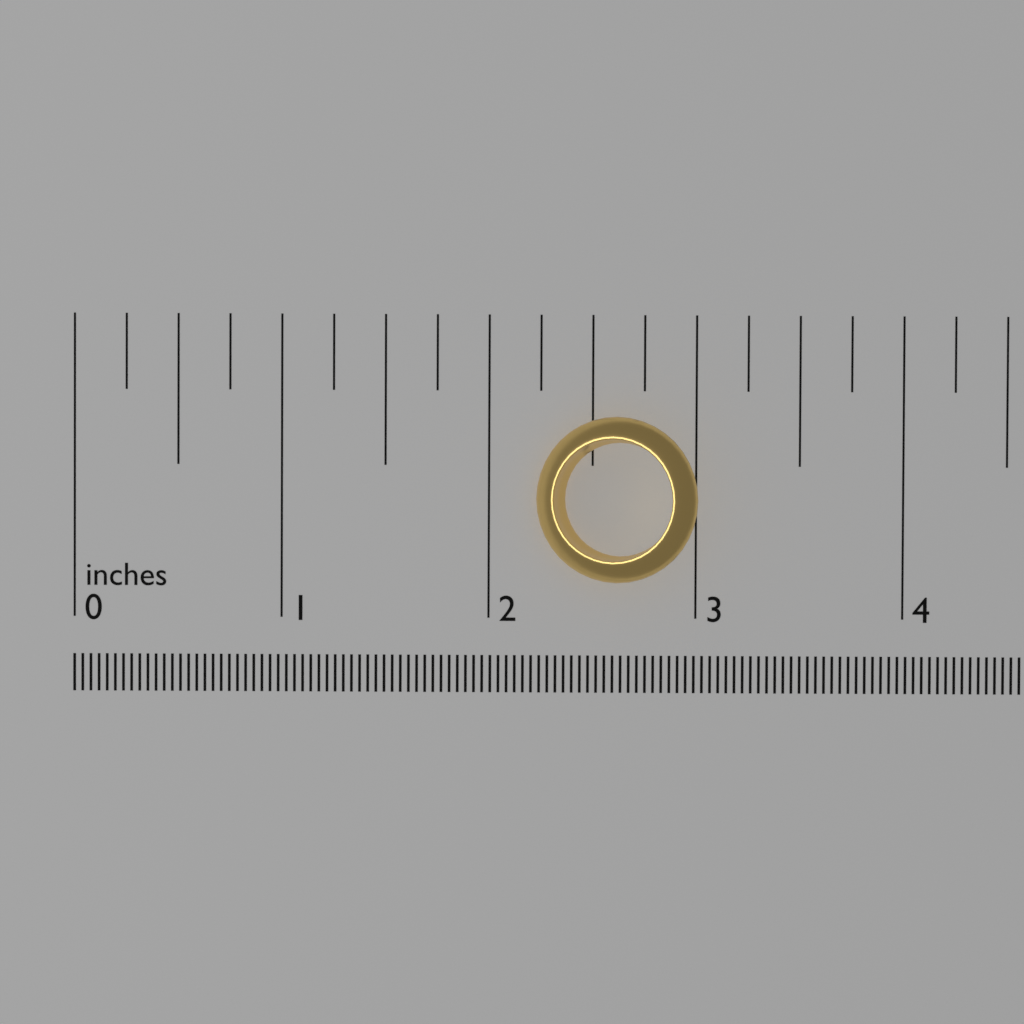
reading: 3.00 in
